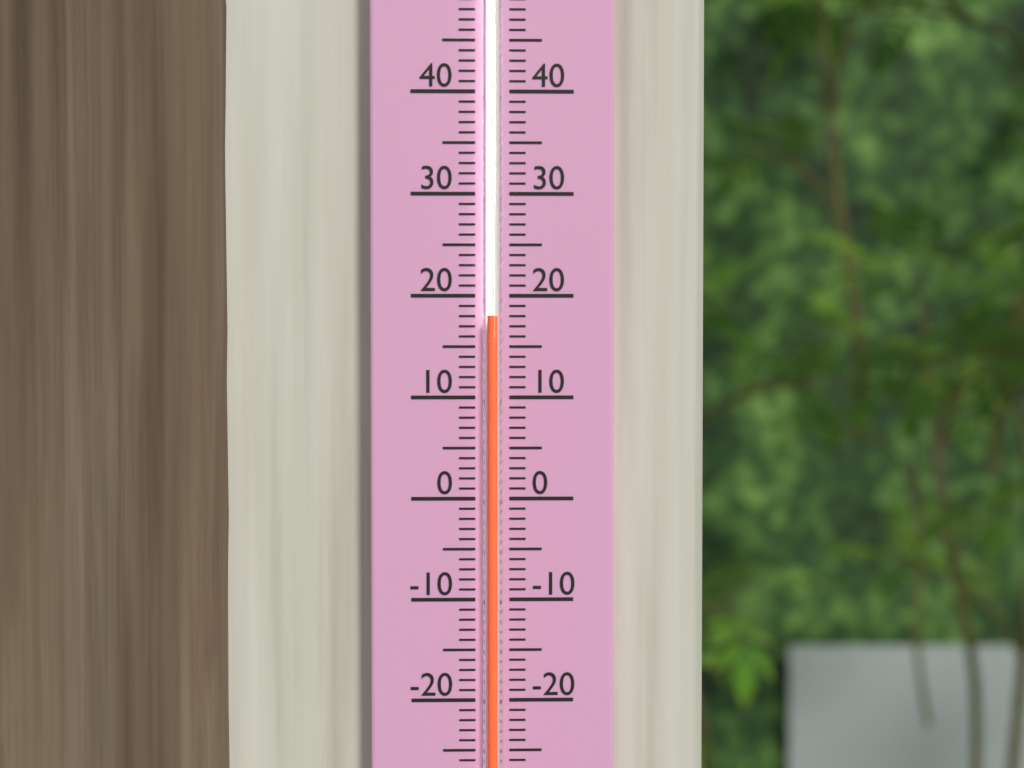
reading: 18 (no unit)
